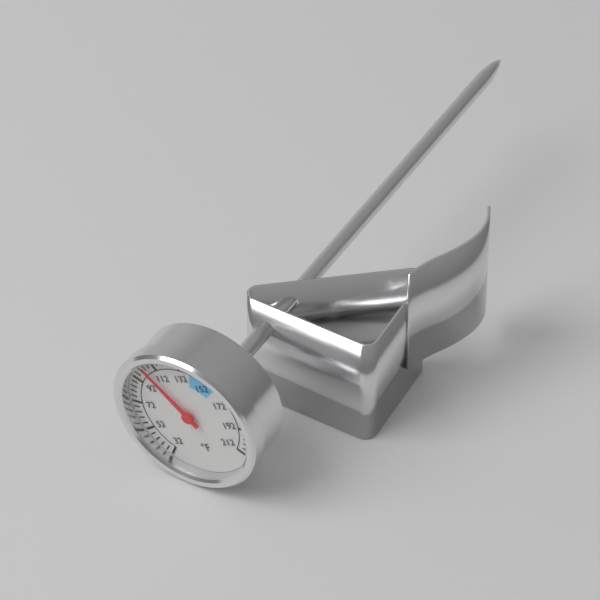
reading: 104 °F
